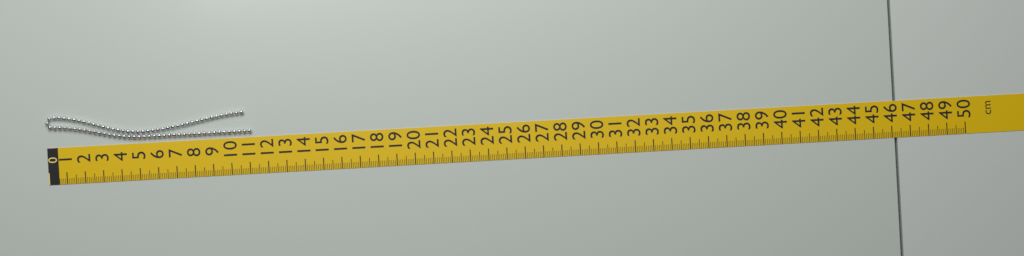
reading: 11.2 cm
